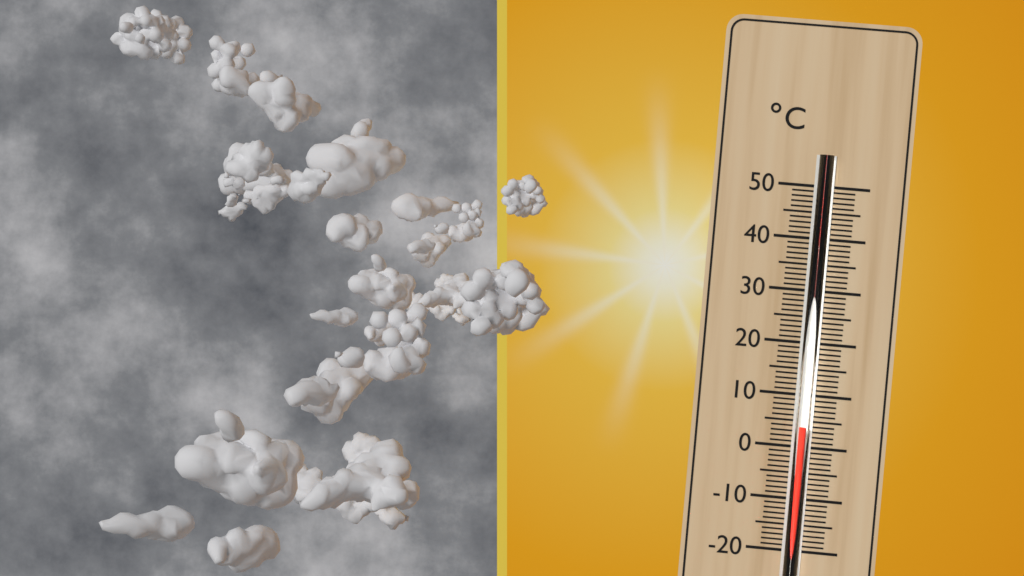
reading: 4 °C
